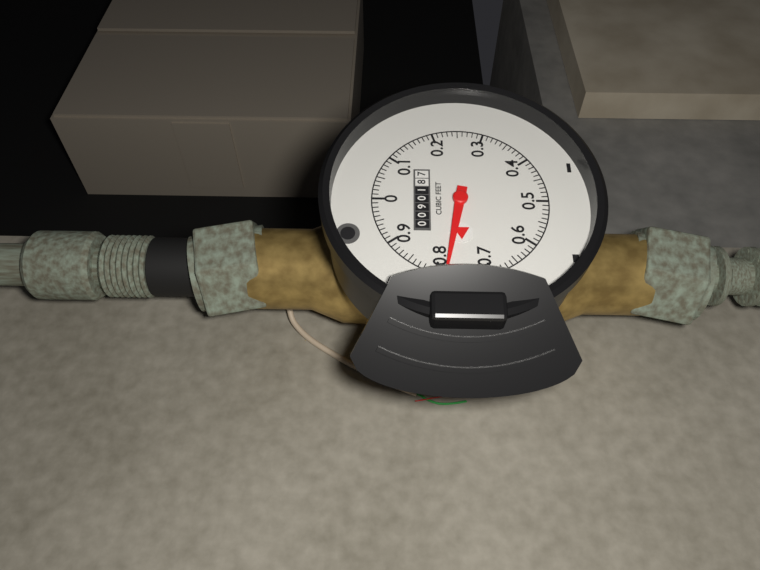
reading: 0.78 cubic feet
